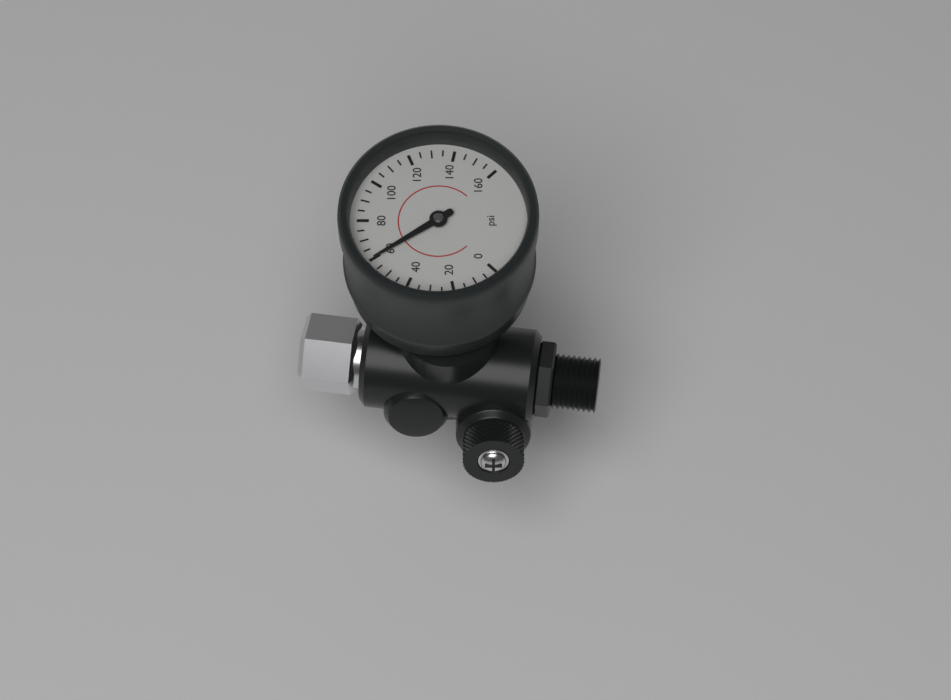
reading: 60 psi
